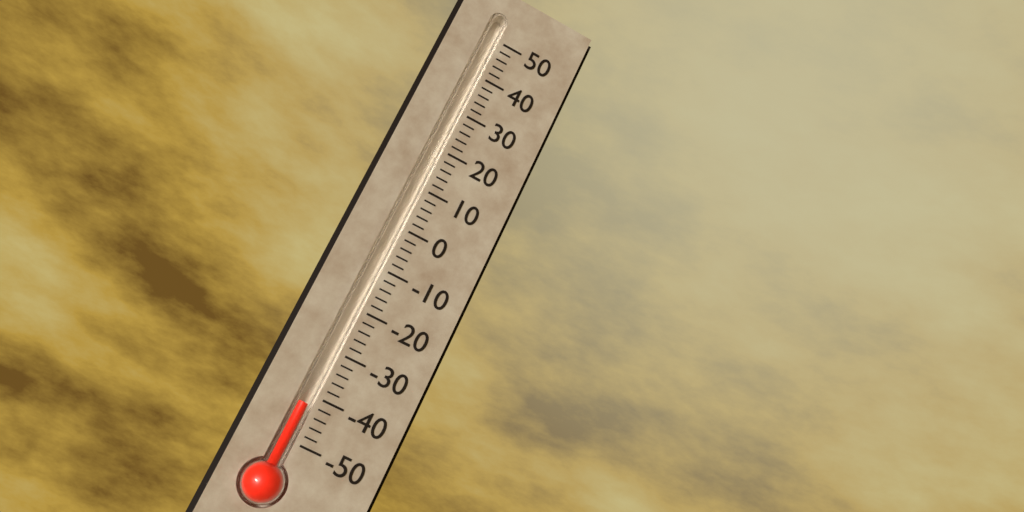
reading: -42 (no unit)
